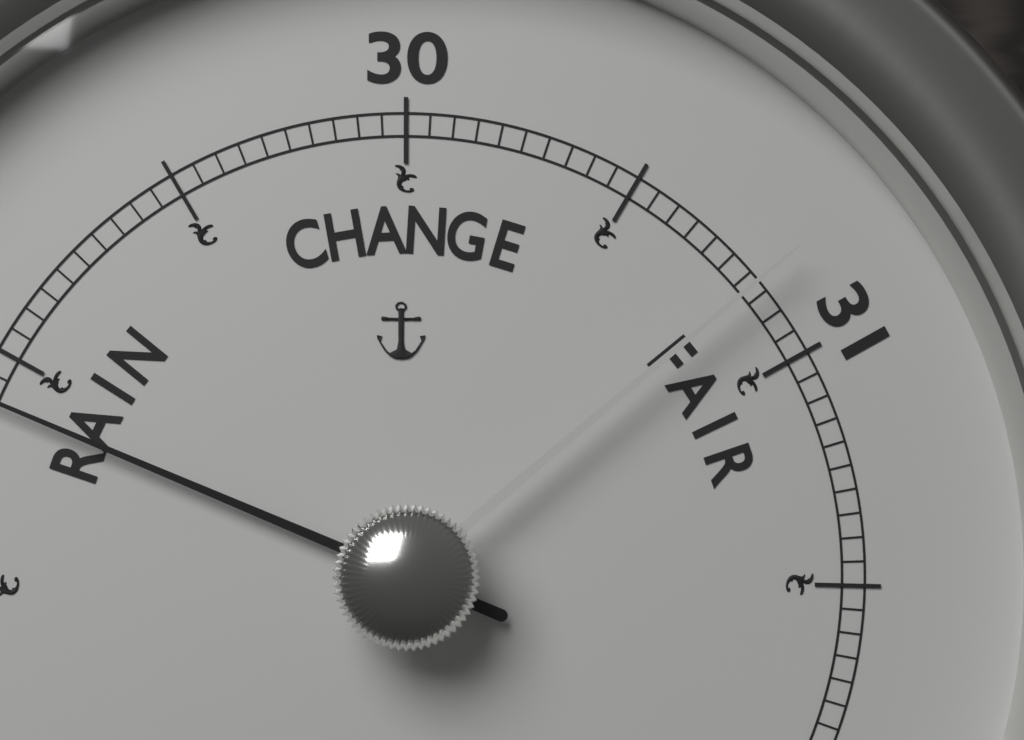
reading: 28.90 (no unit)
